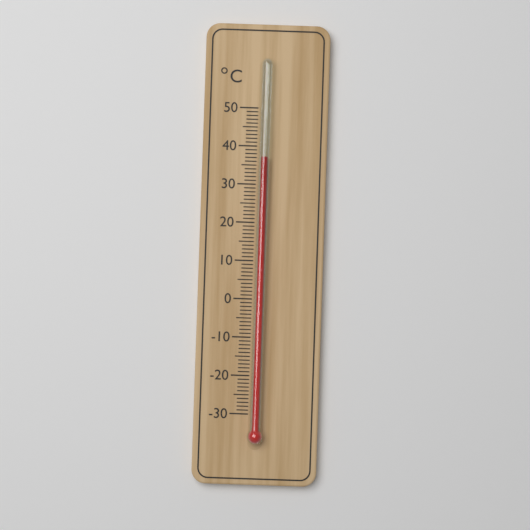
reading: 37 °C
